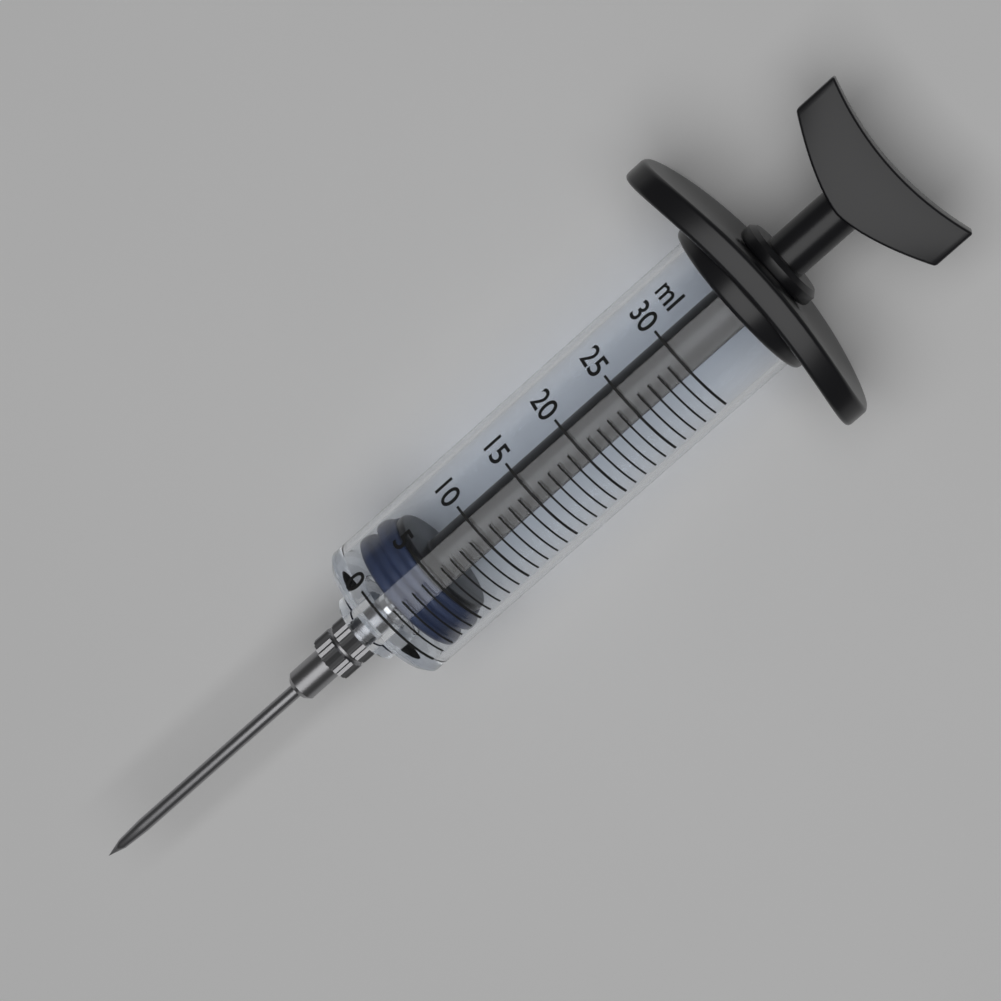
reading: 1 ml
